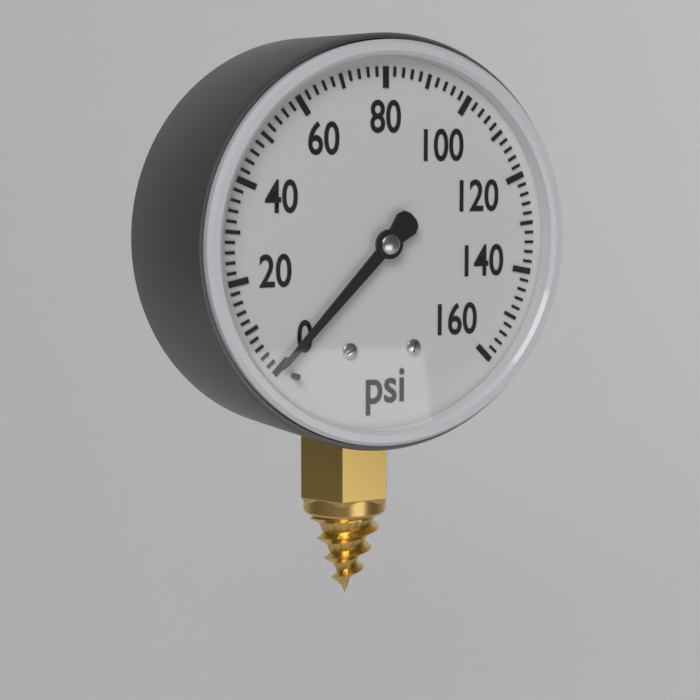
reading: 0 psi
